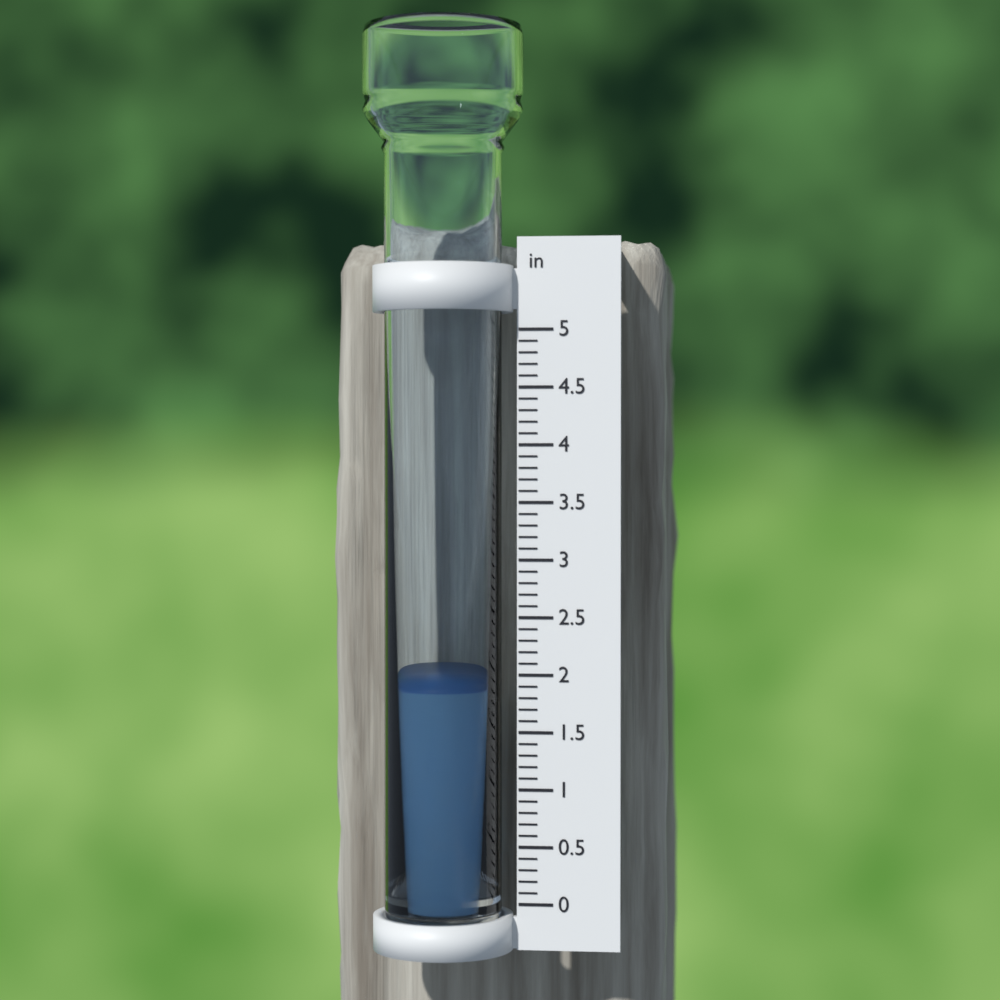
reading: 1.9 in
